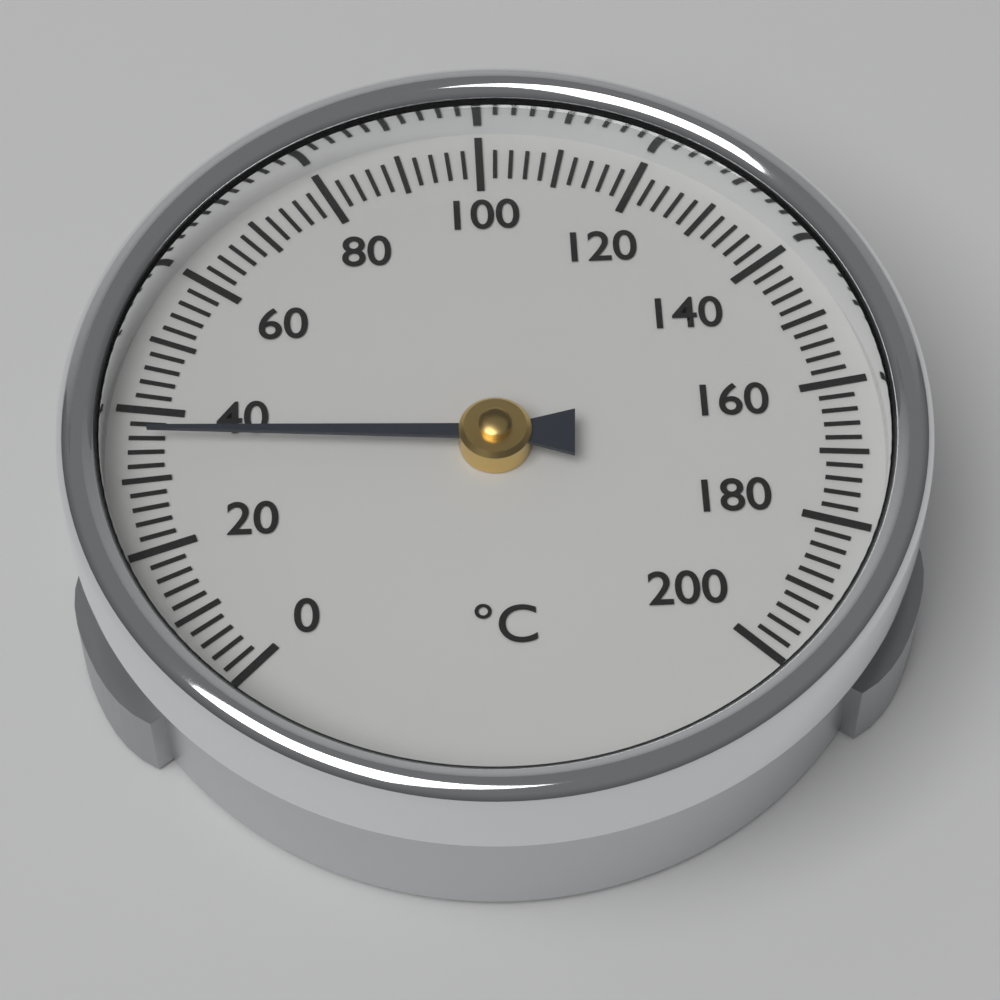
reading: 36 °C
